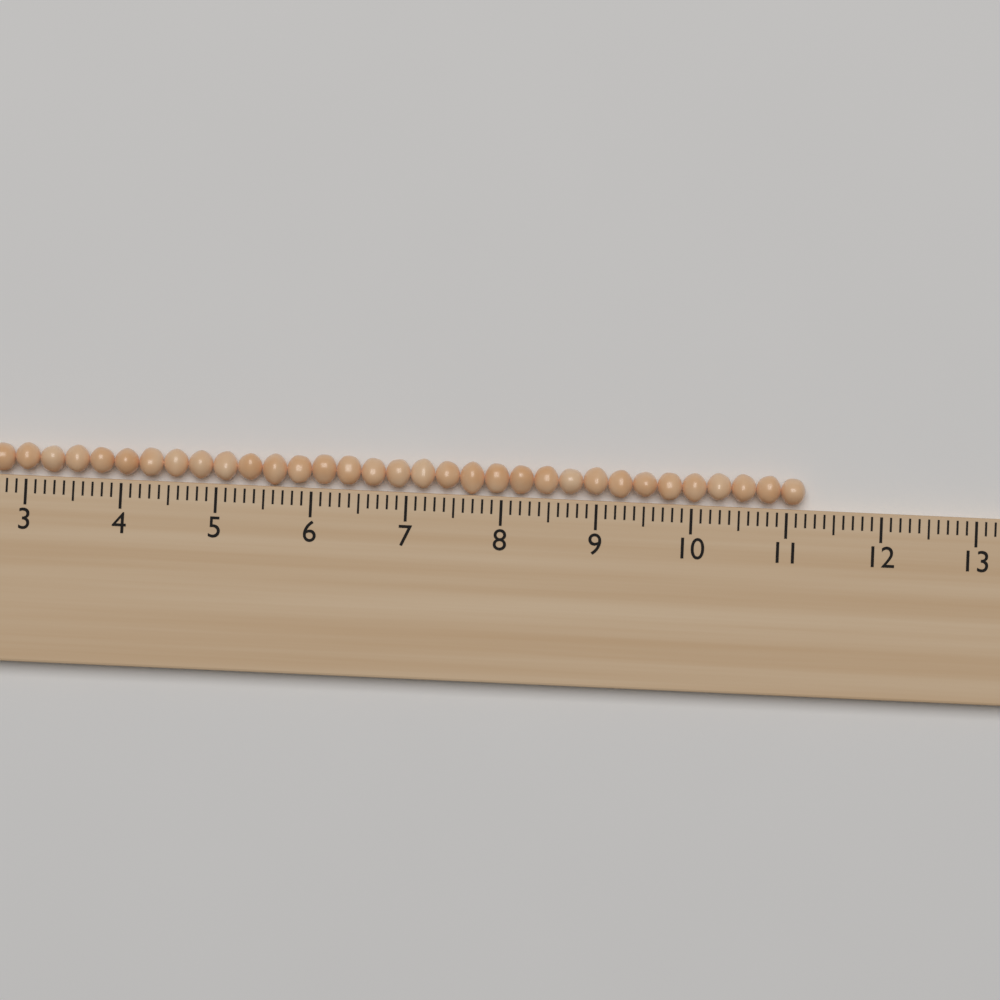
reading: 11.2 (no unit)
